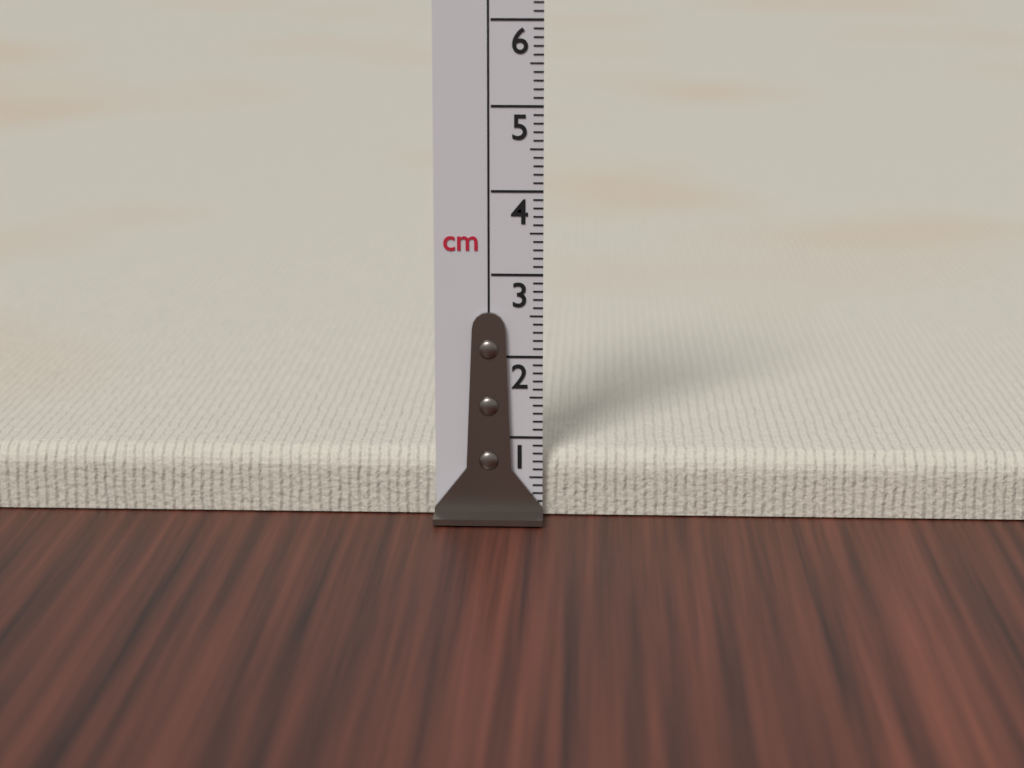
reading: 0.8 cm
